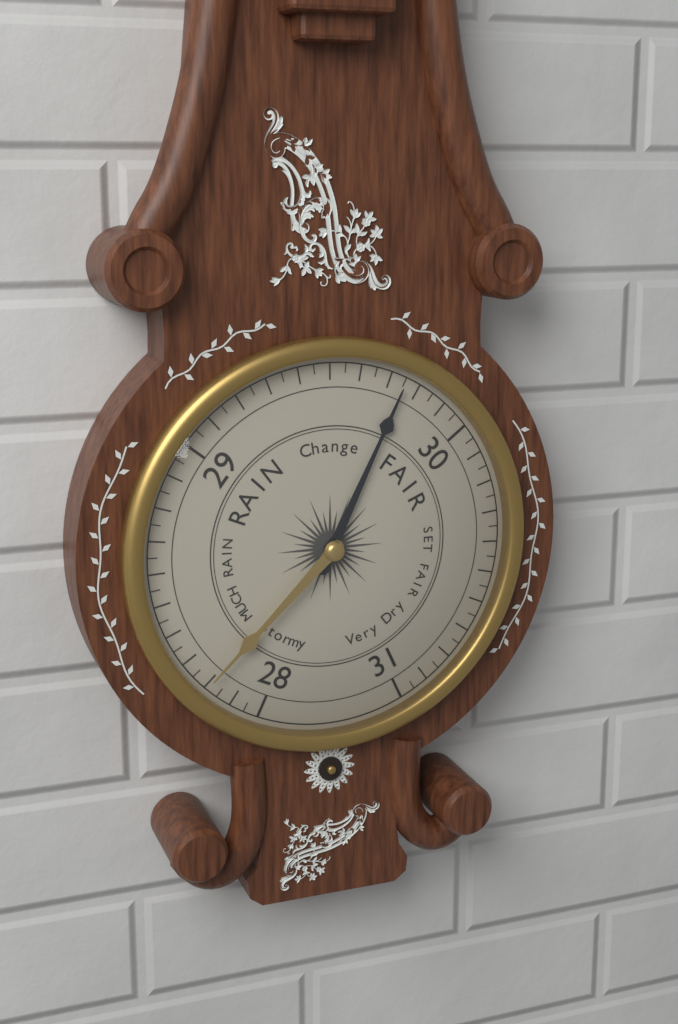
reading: 29.75 (no unit)
